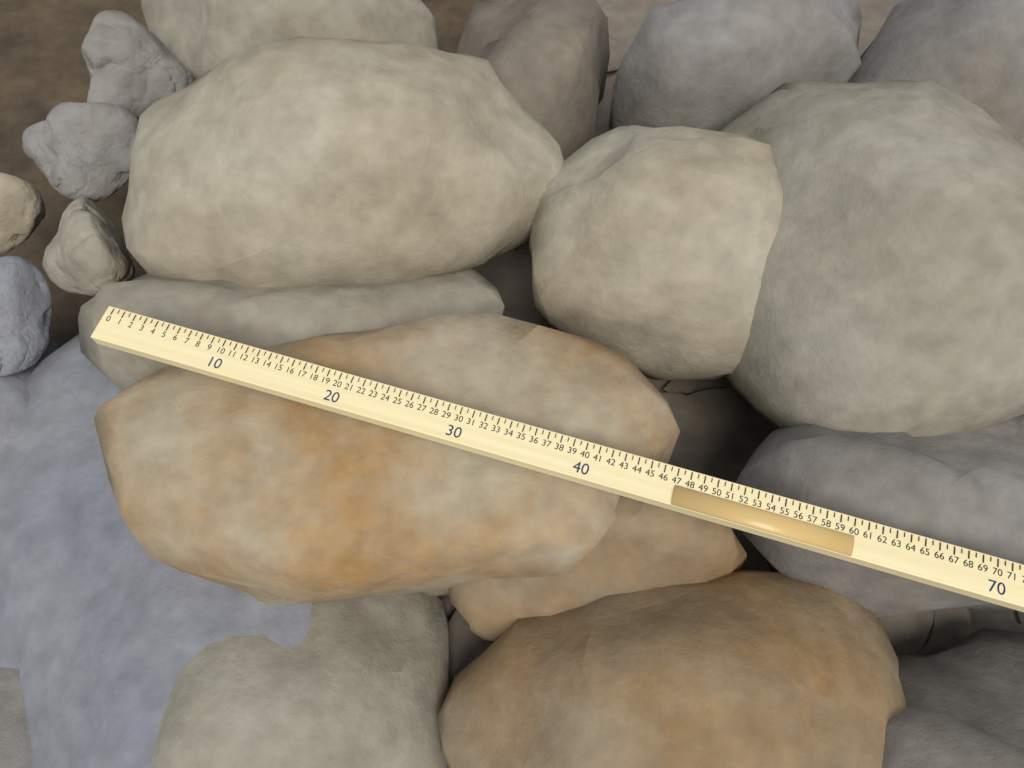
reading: 47.0 (no unit)
